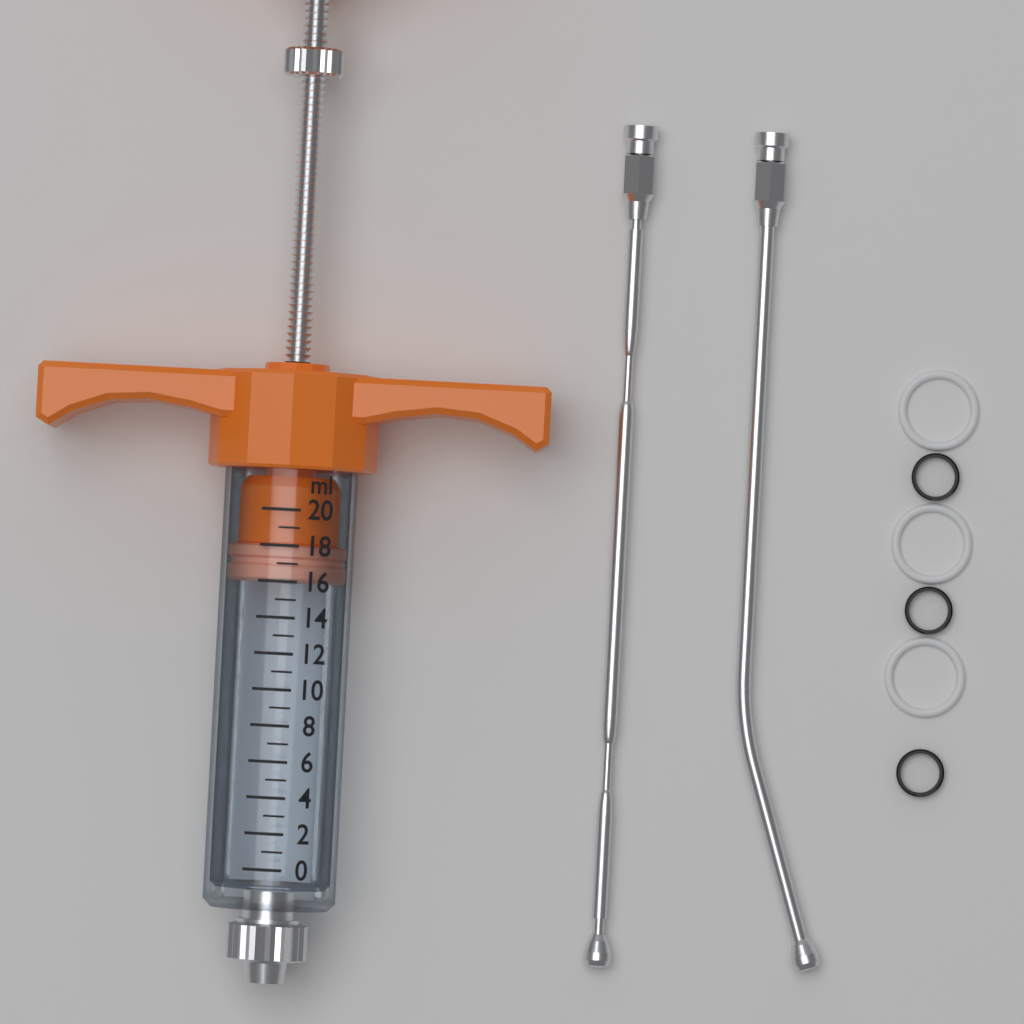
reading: 16 ml
